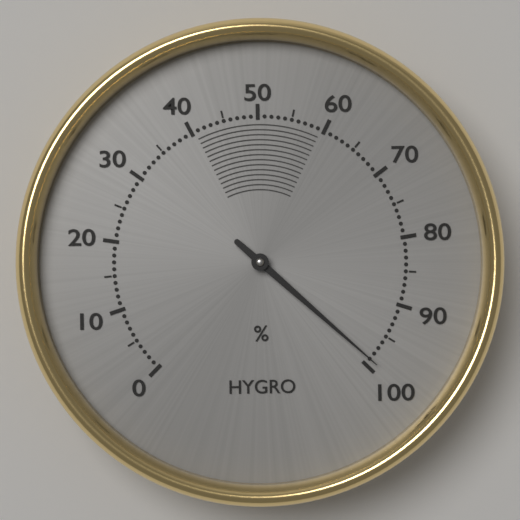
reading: 99 %
